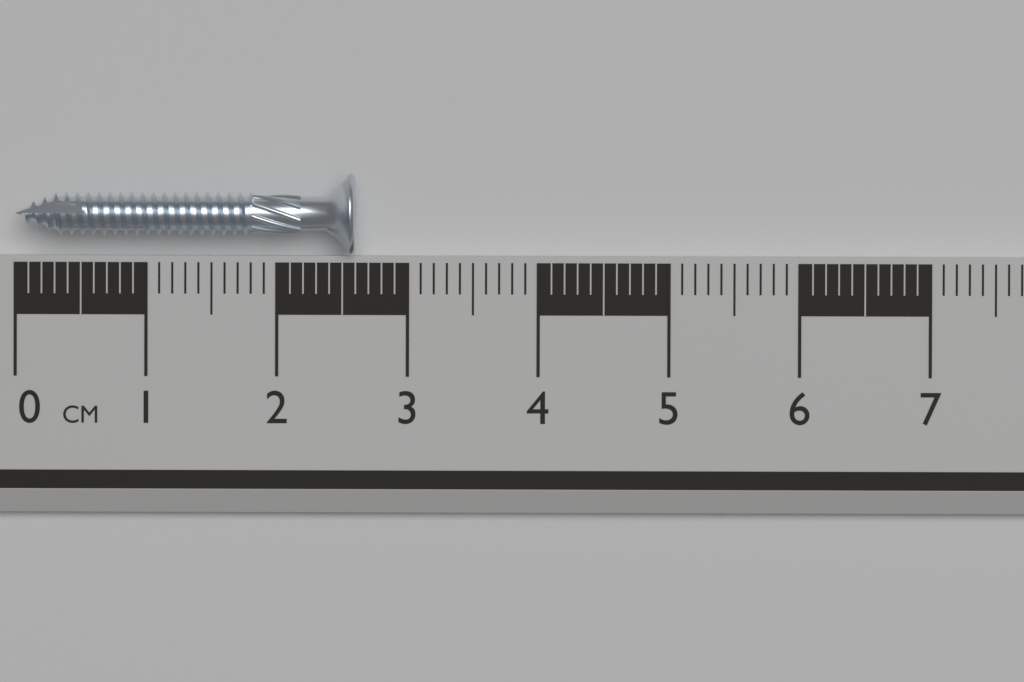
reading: 2.6 cm
